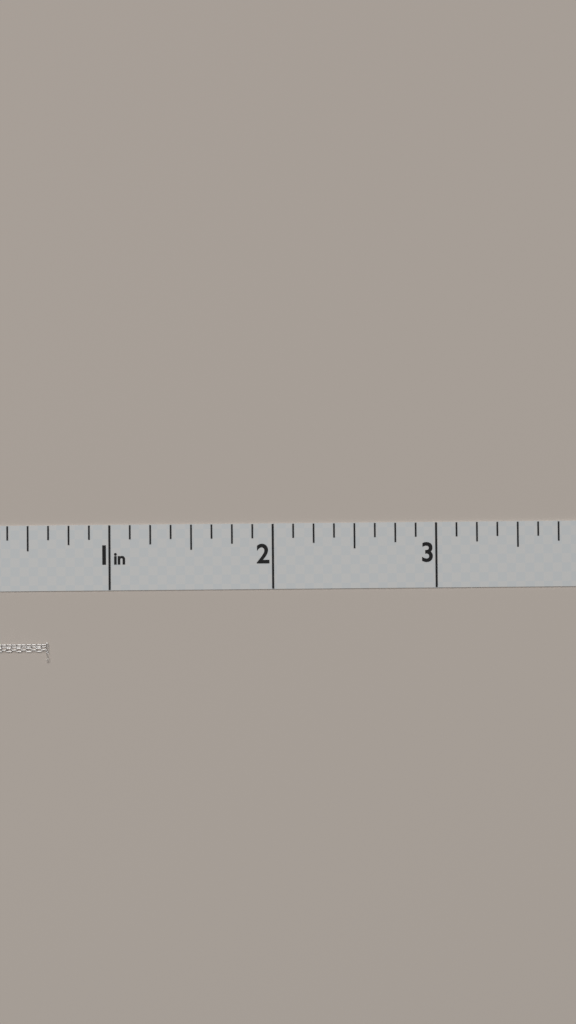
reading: 0.625 in
